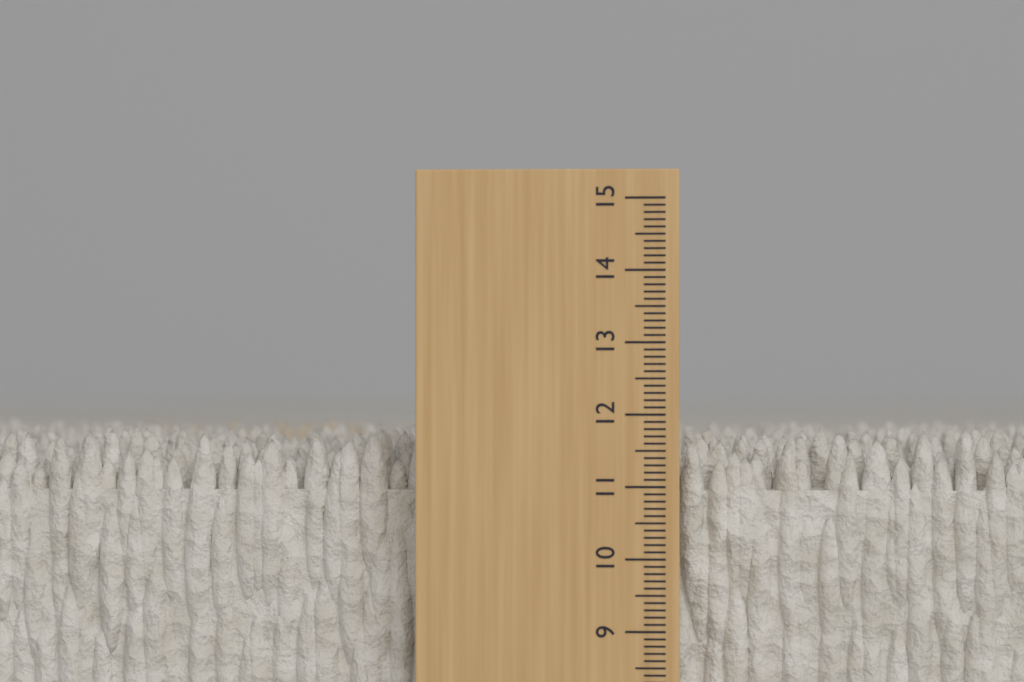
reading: 11.8 cm
